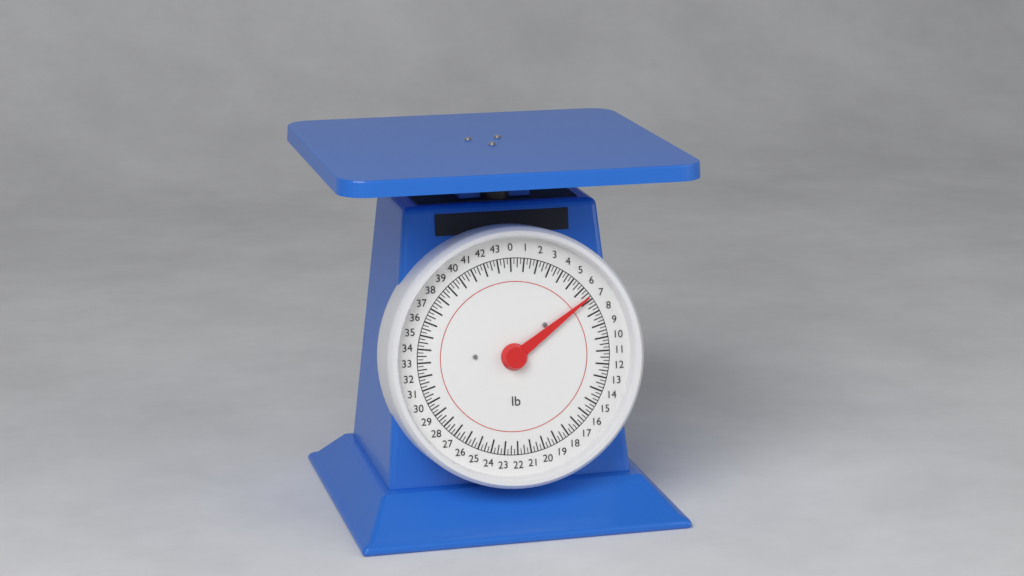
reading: 6.75 lb
